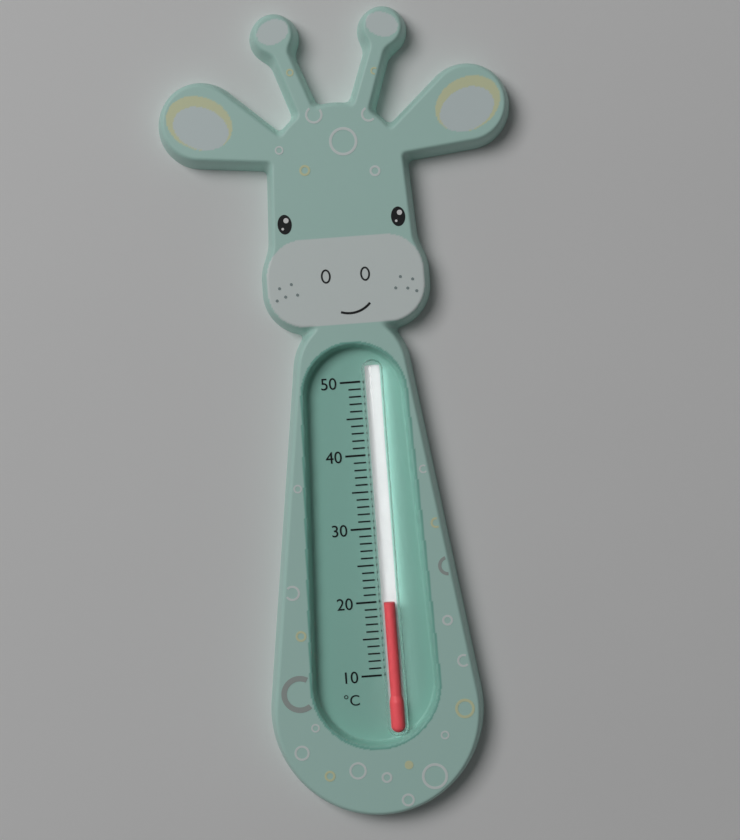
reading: 20 °C
